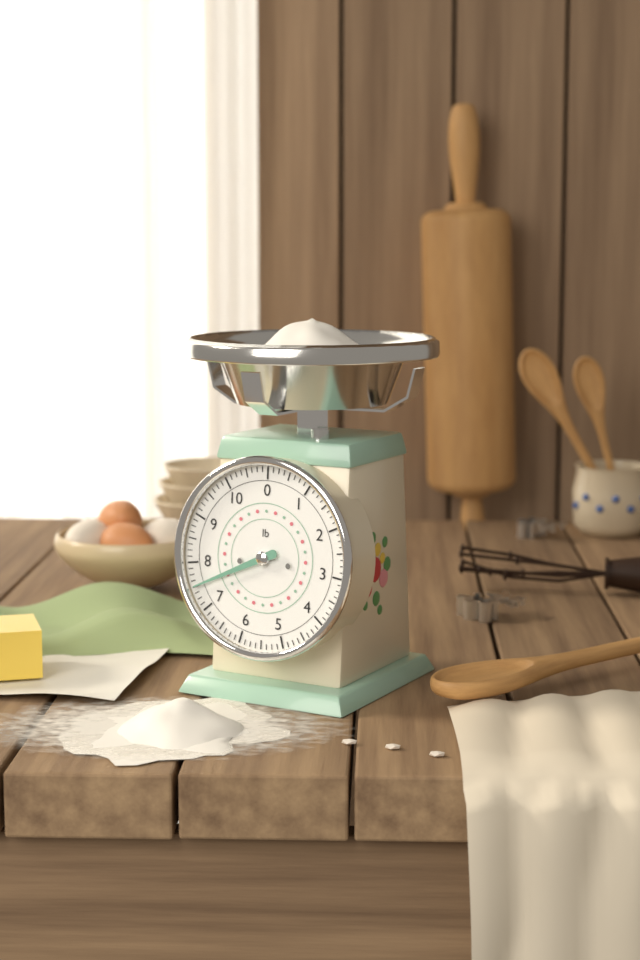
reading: 7.500 lb
